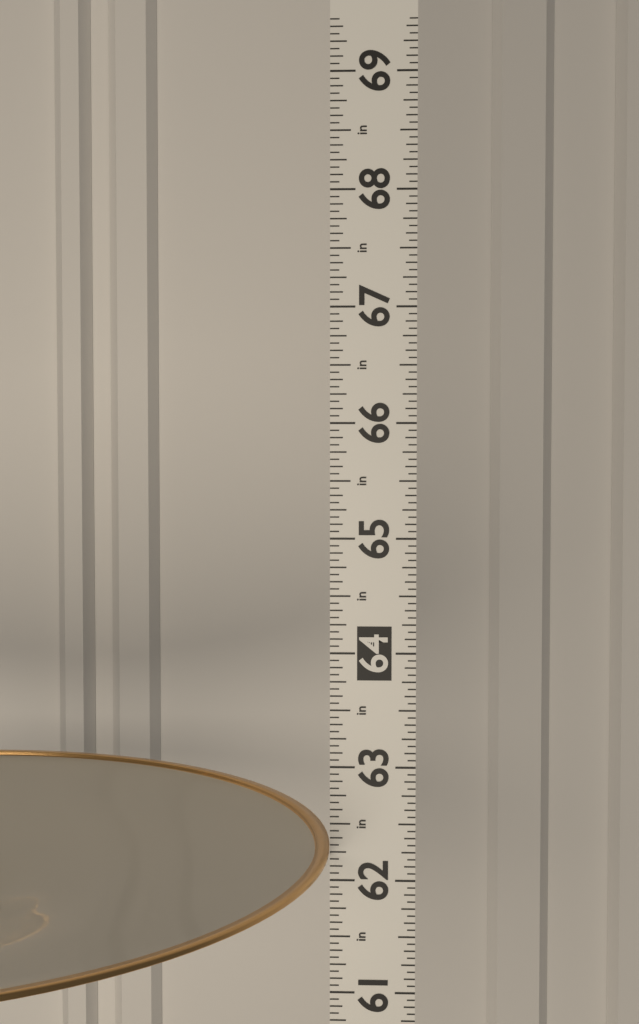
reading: 62.2500 in
